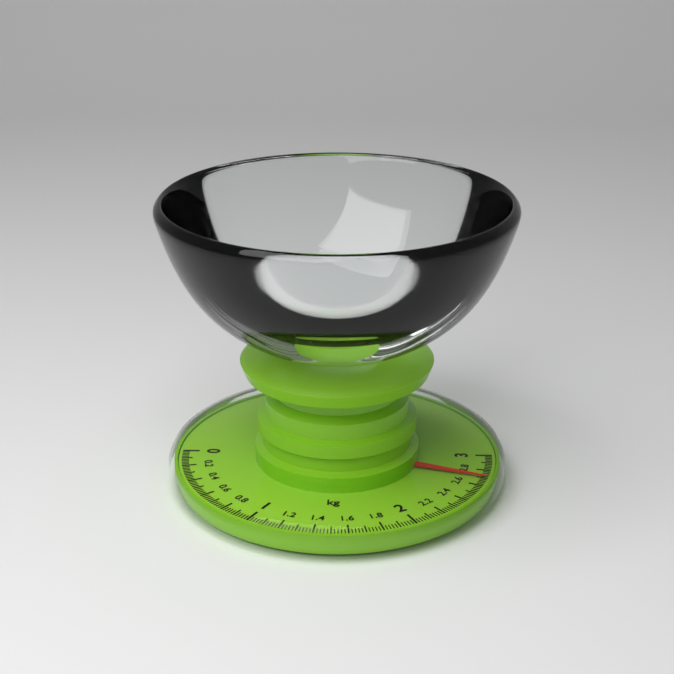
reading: 2.70 kg
